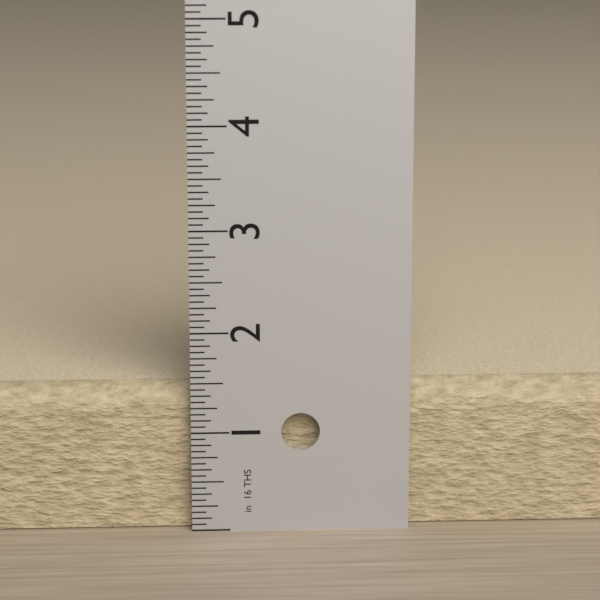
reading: 1.4375 in
